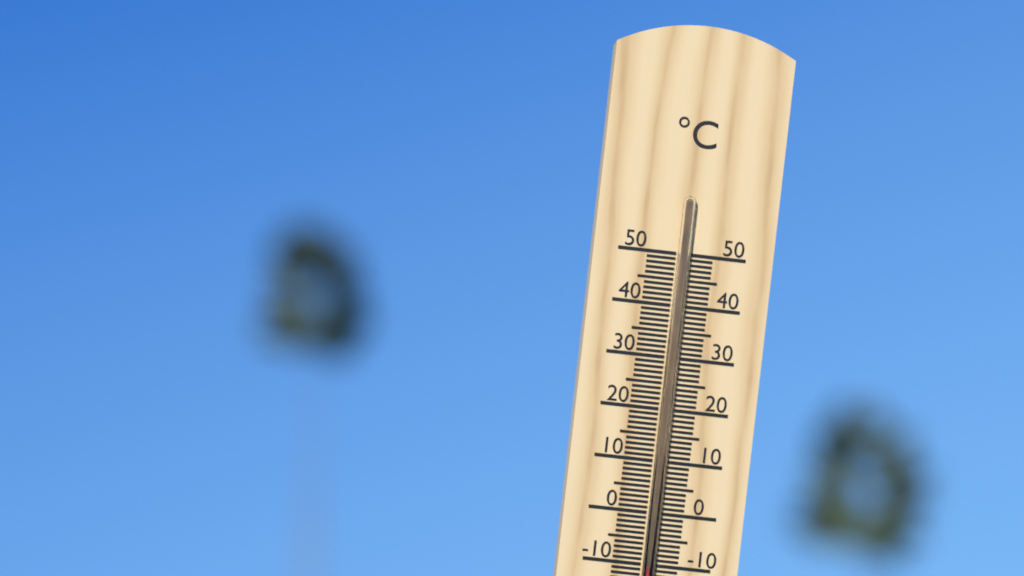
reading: -10 °C
